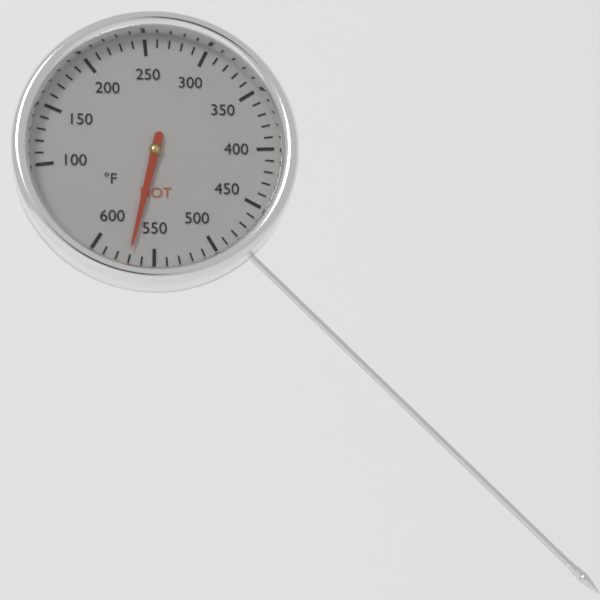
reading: 570 °F
